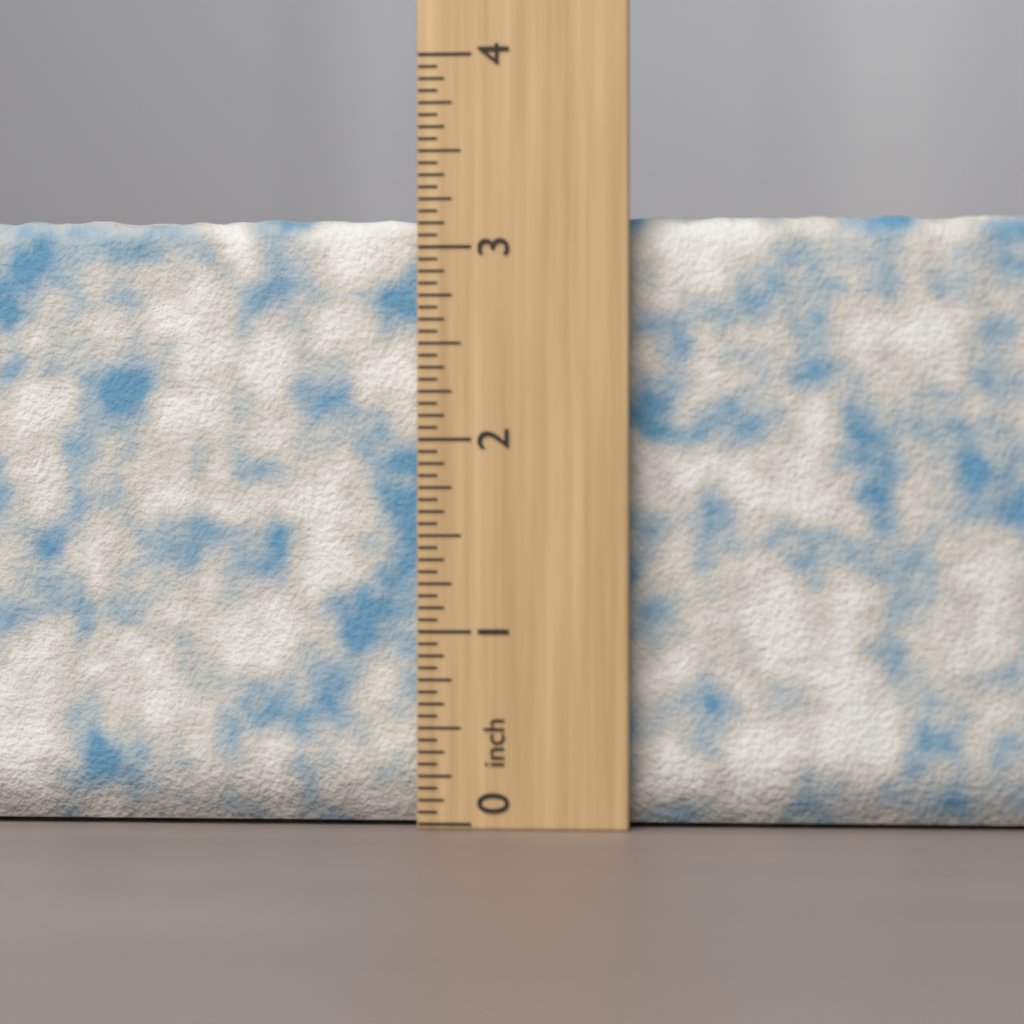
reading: 3.1875 inch
